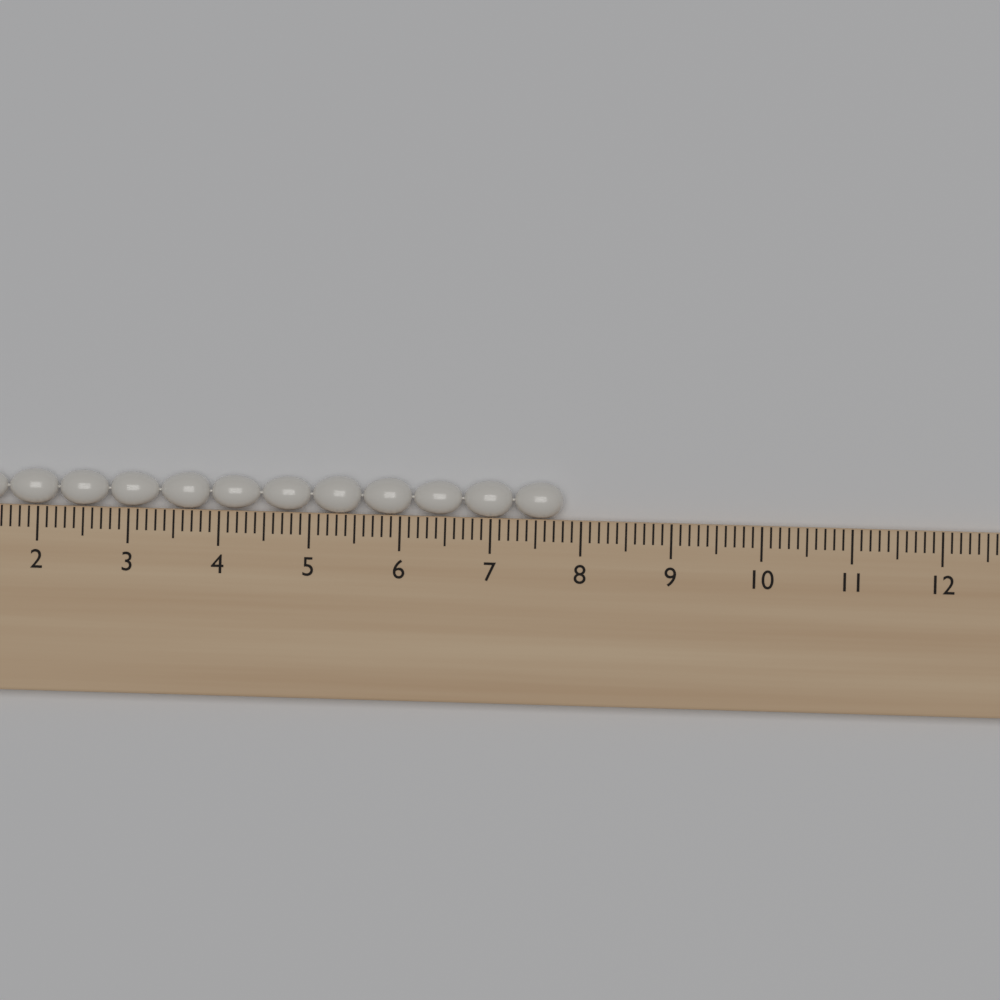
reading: 7.8 cm
